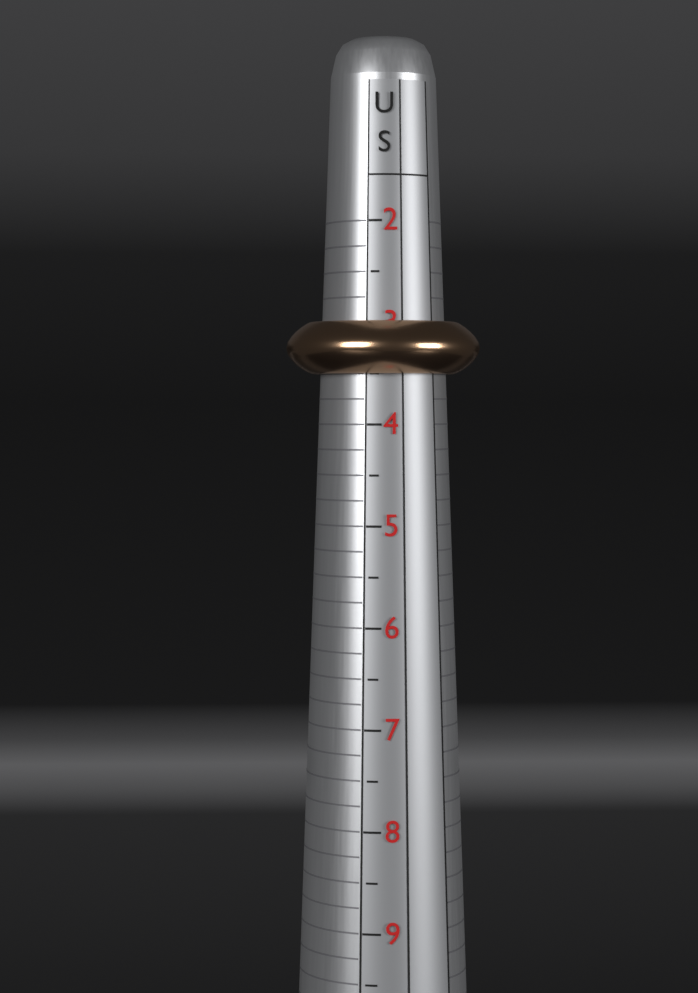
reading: 3.50 US
